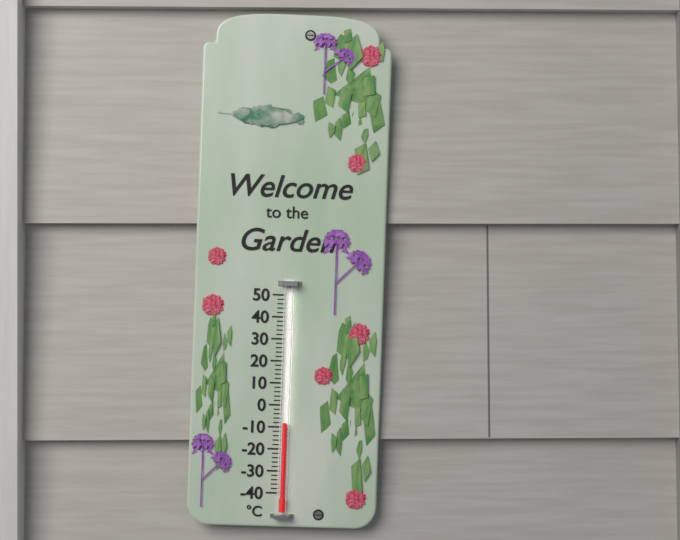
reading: -8 °C
